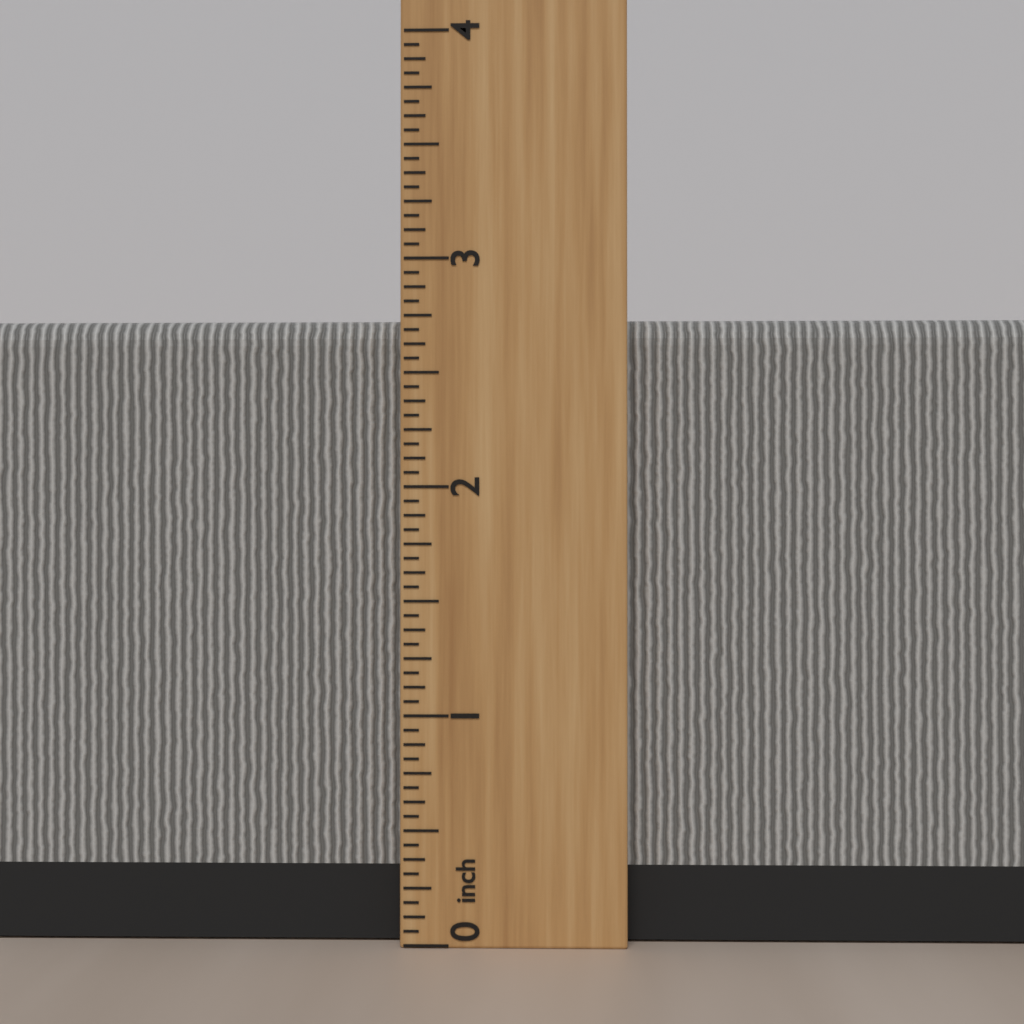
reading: 2.7500 inch
